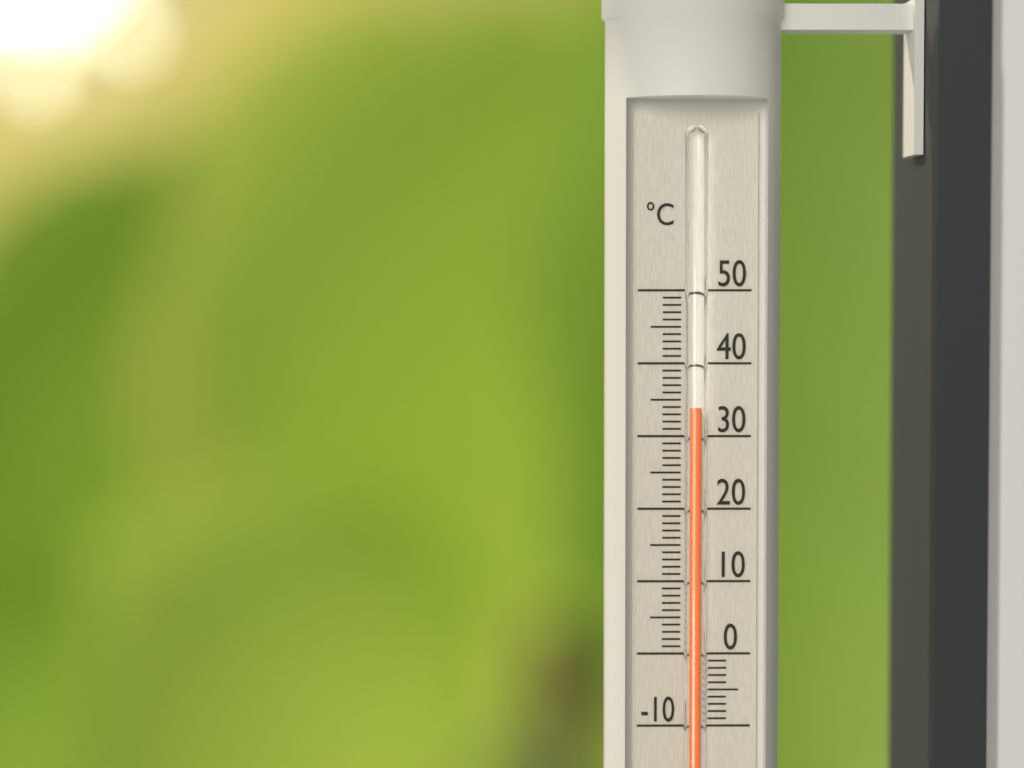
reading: 34 °C
